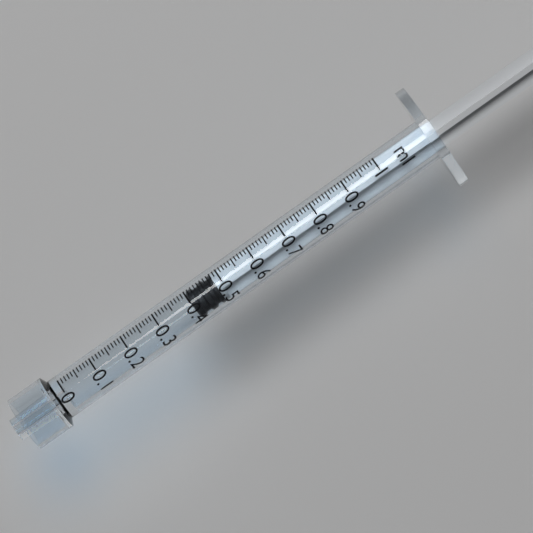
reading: 0.40 ml
